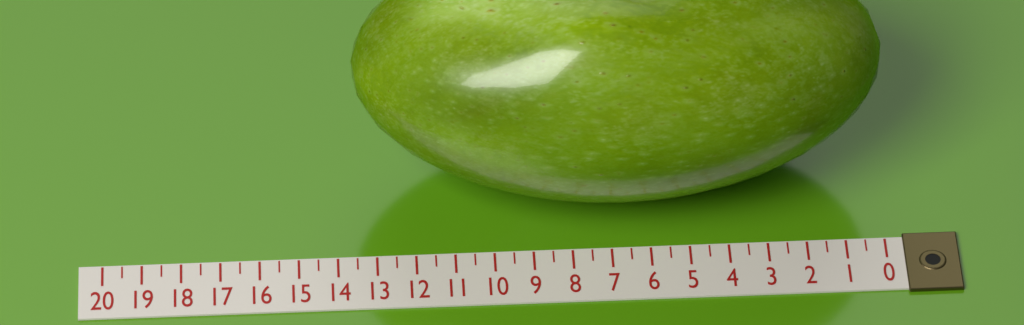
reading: 13.5 (no unit)
